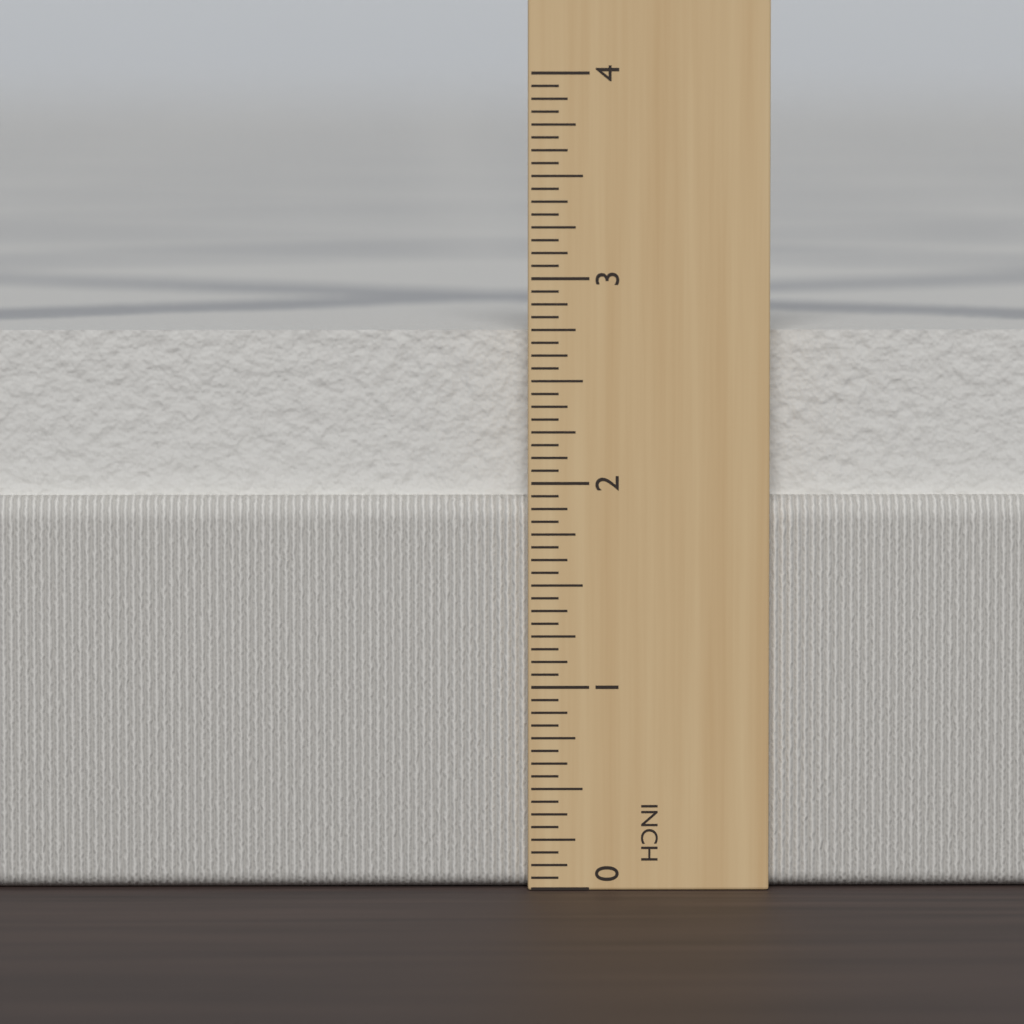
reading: 2.7500 in
